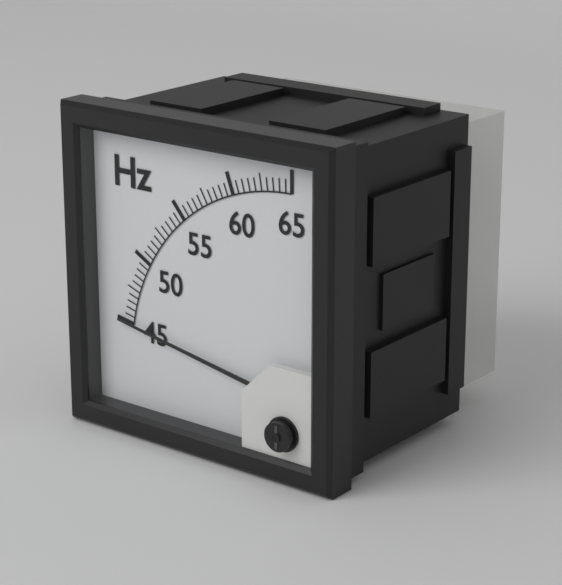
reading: 45.0 Hz
